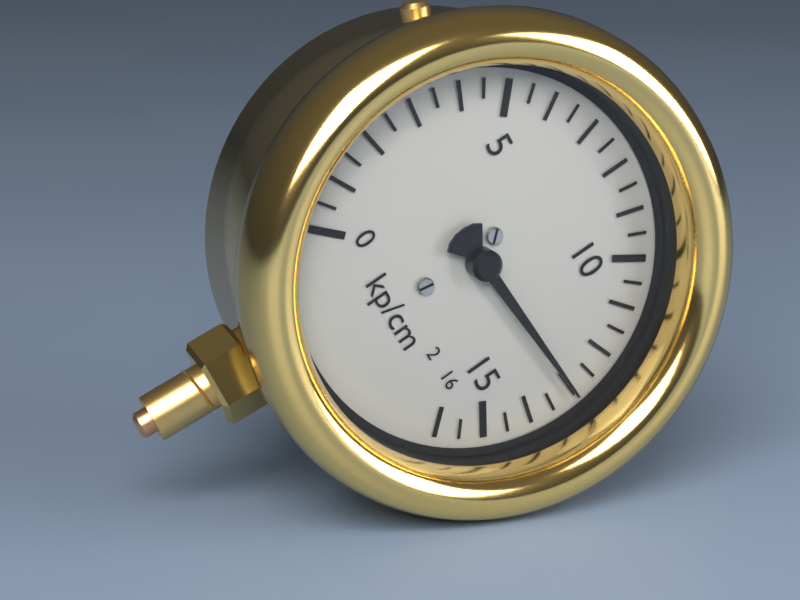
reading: 13.0 kp/cm²
